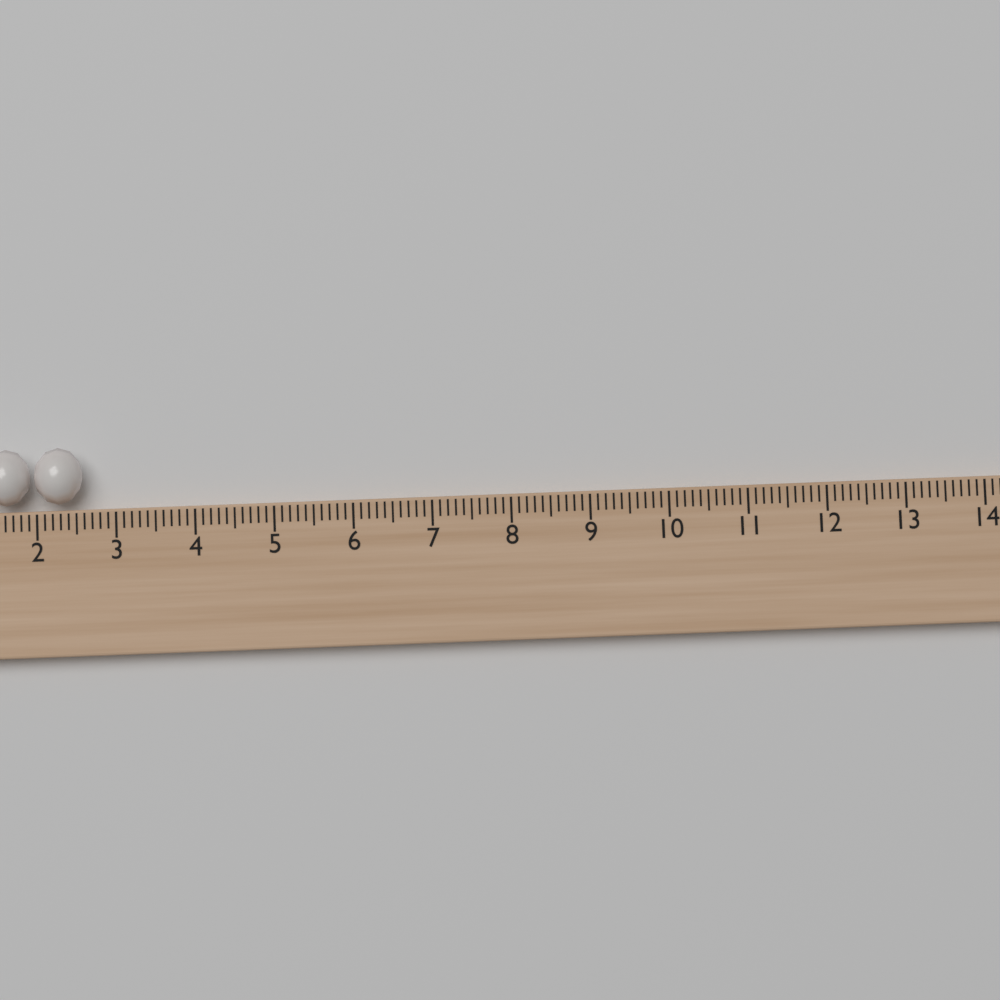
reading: 2.6 (no unit)
